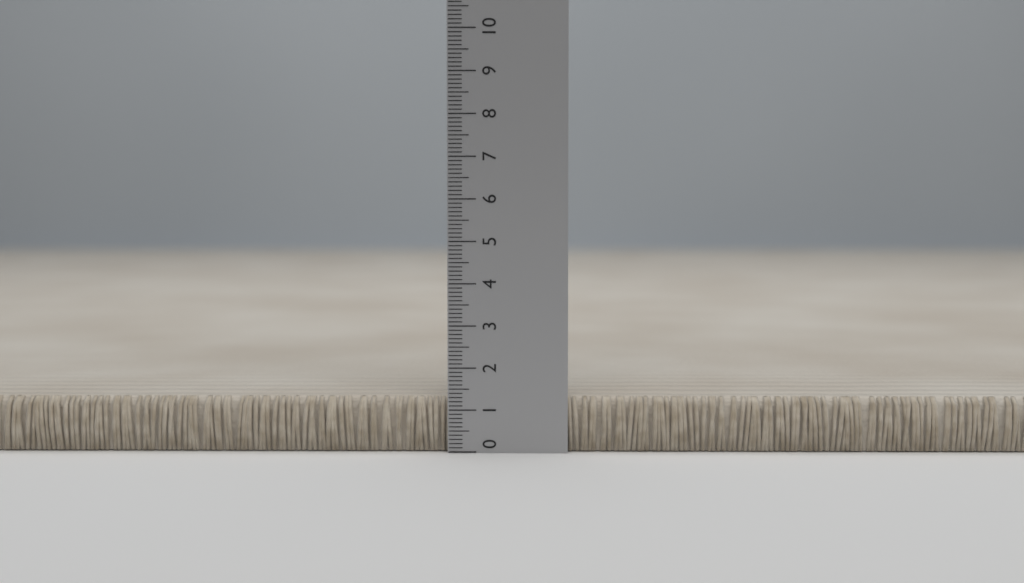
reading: 1.3 (no unit)
